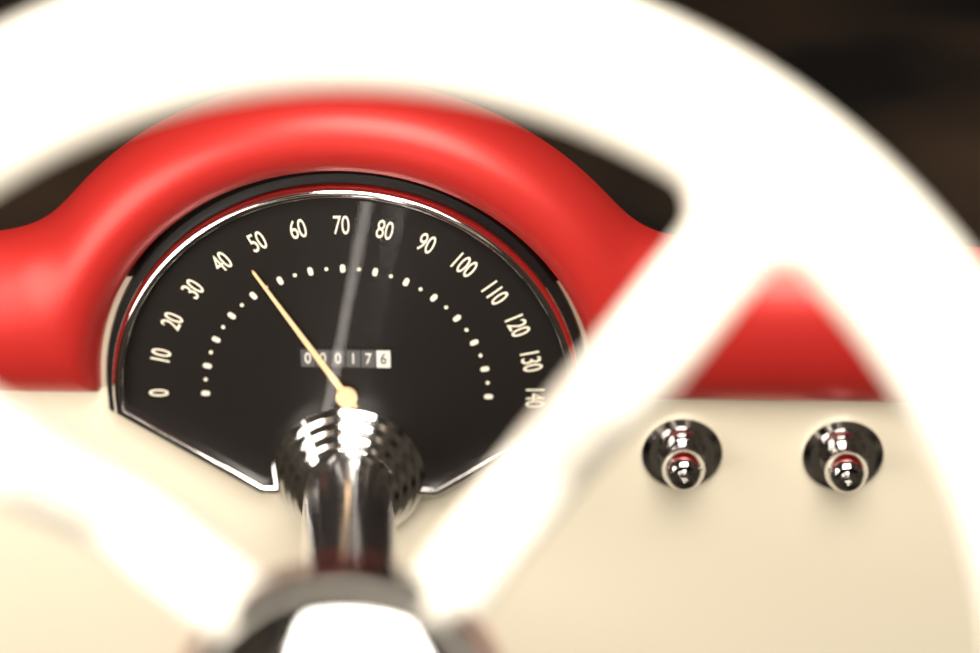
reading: 45 (no unit)
